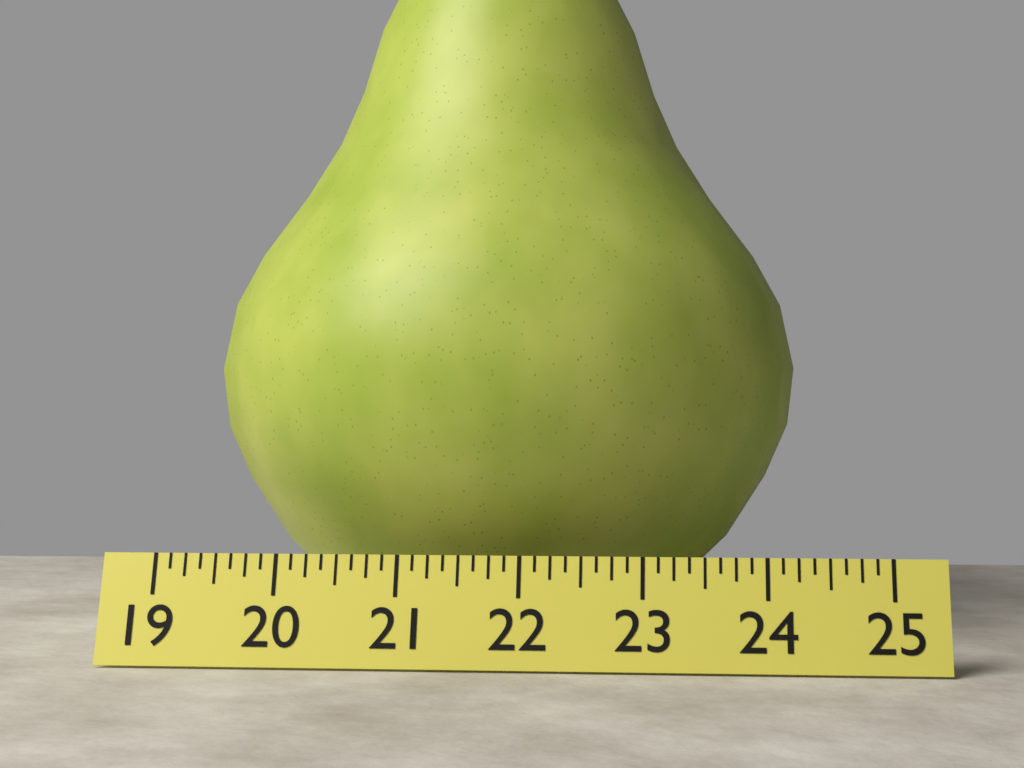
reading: 24.375 (no unit)
